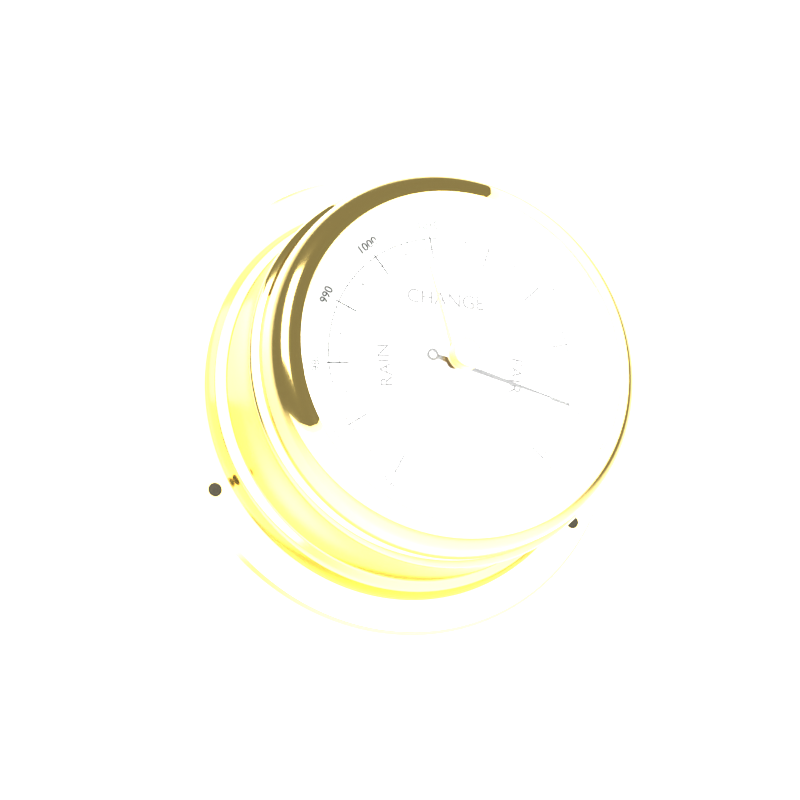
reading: 1050 mbar
